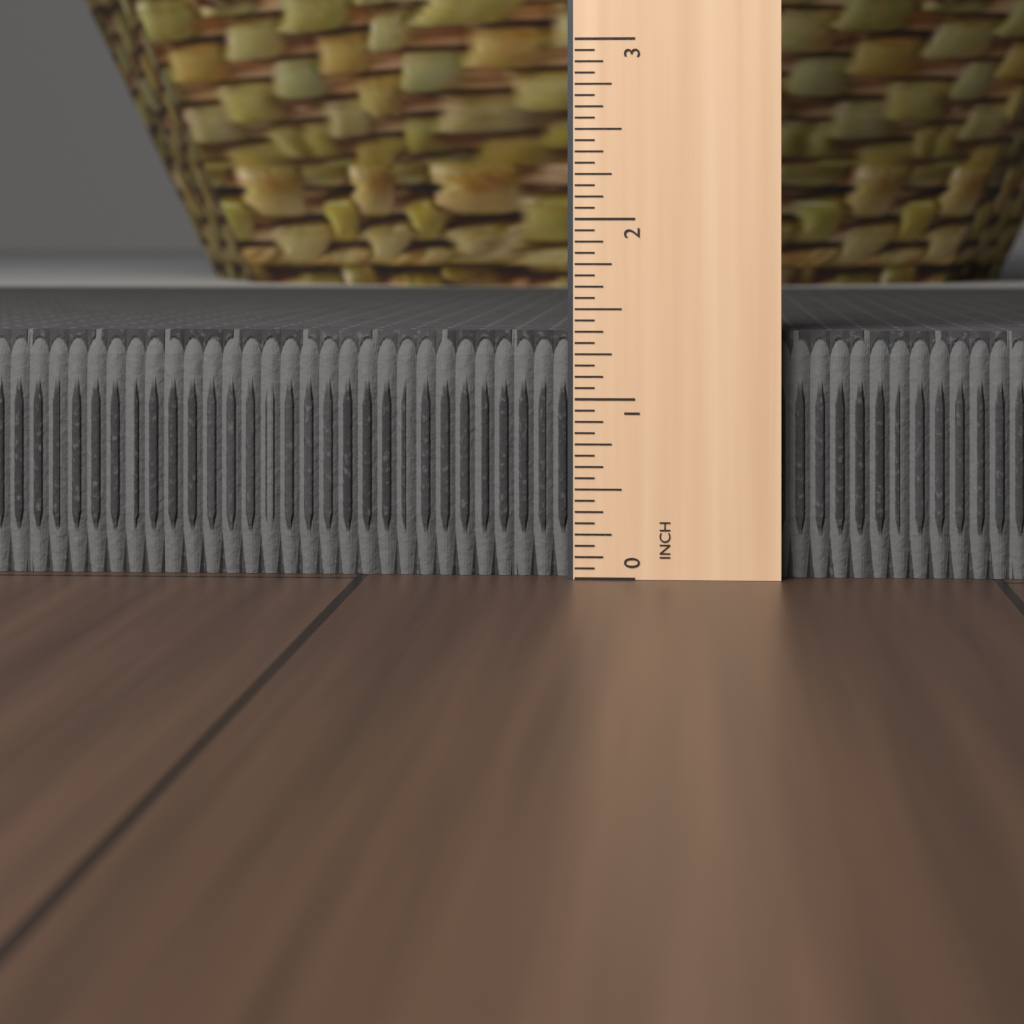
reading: 1.3750 in
